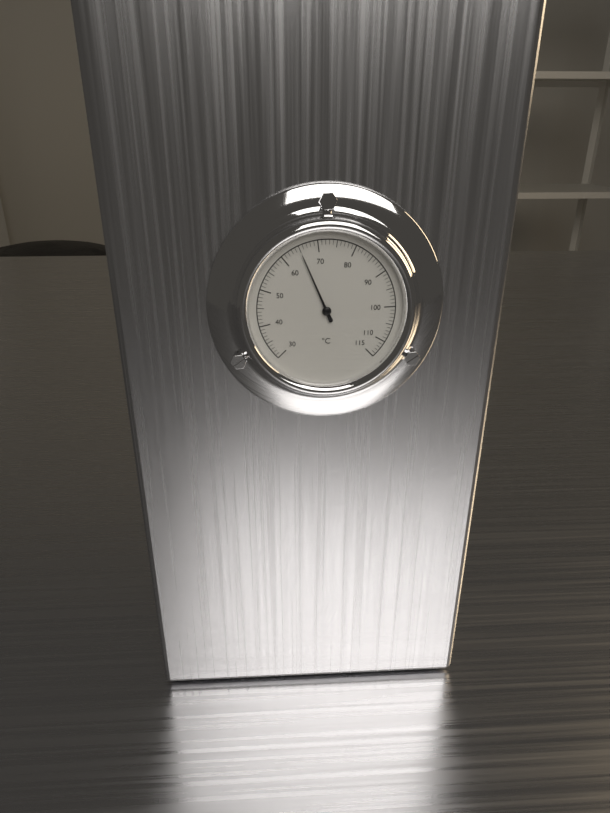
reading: 65 °C
